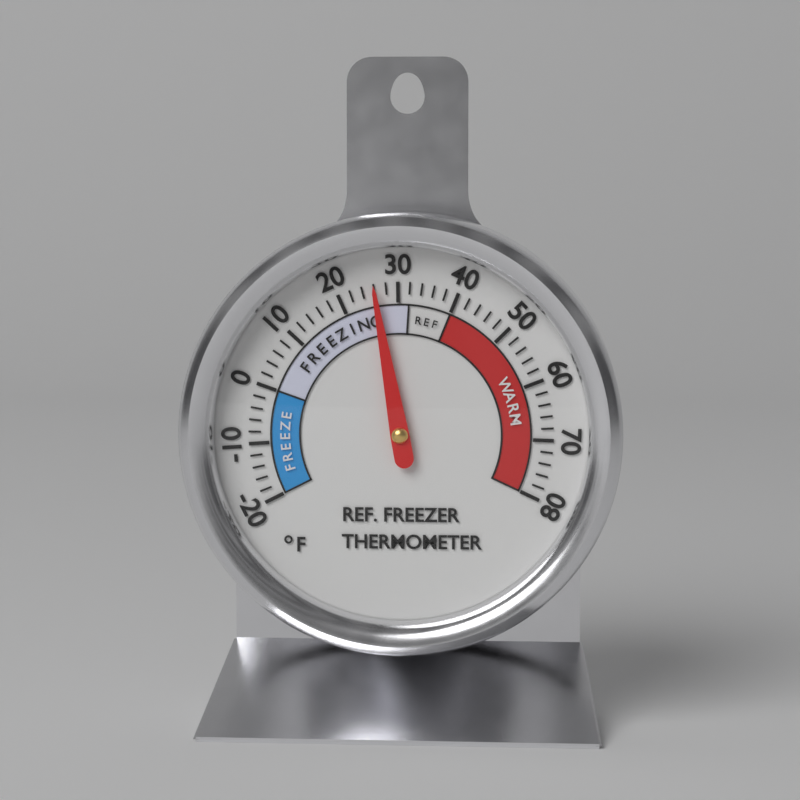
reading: 26 °F
